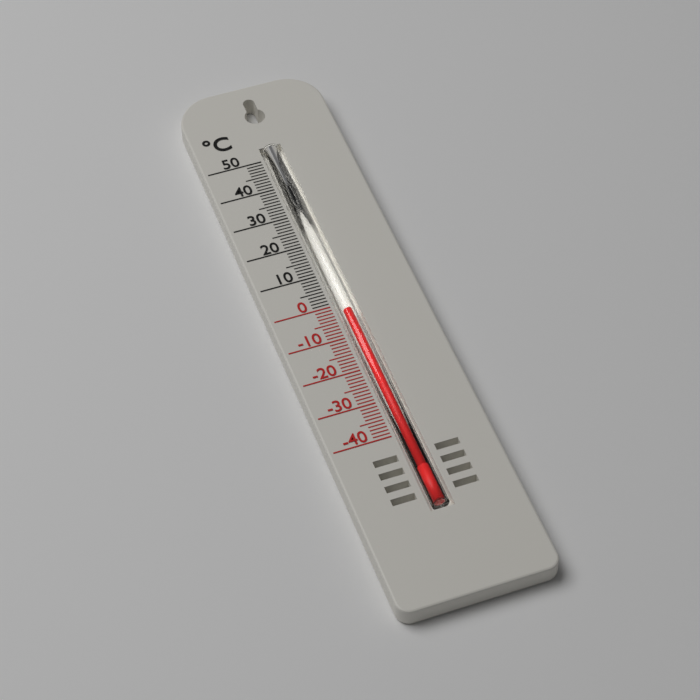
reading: -2 °C
